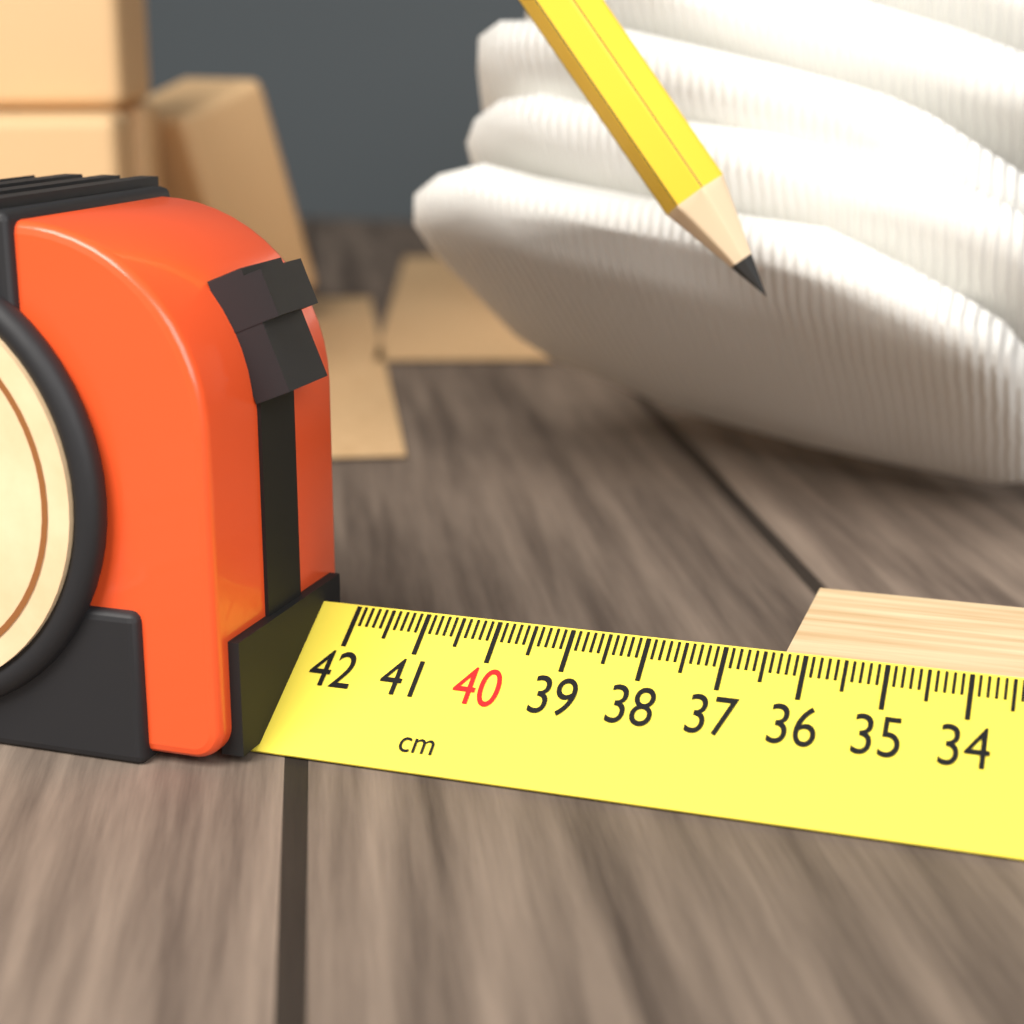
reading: 36.3 cm
